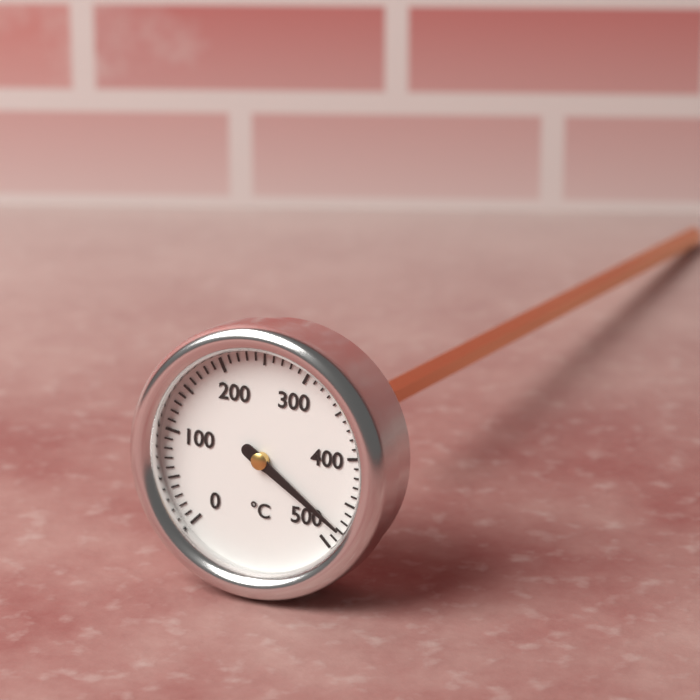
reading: 480 °C
